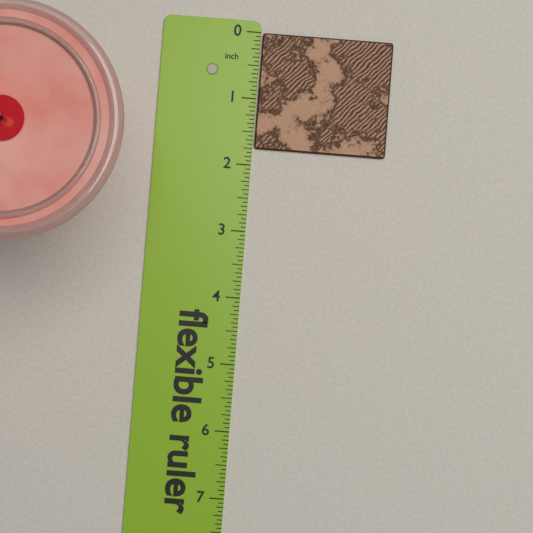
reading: 1.7500 in
